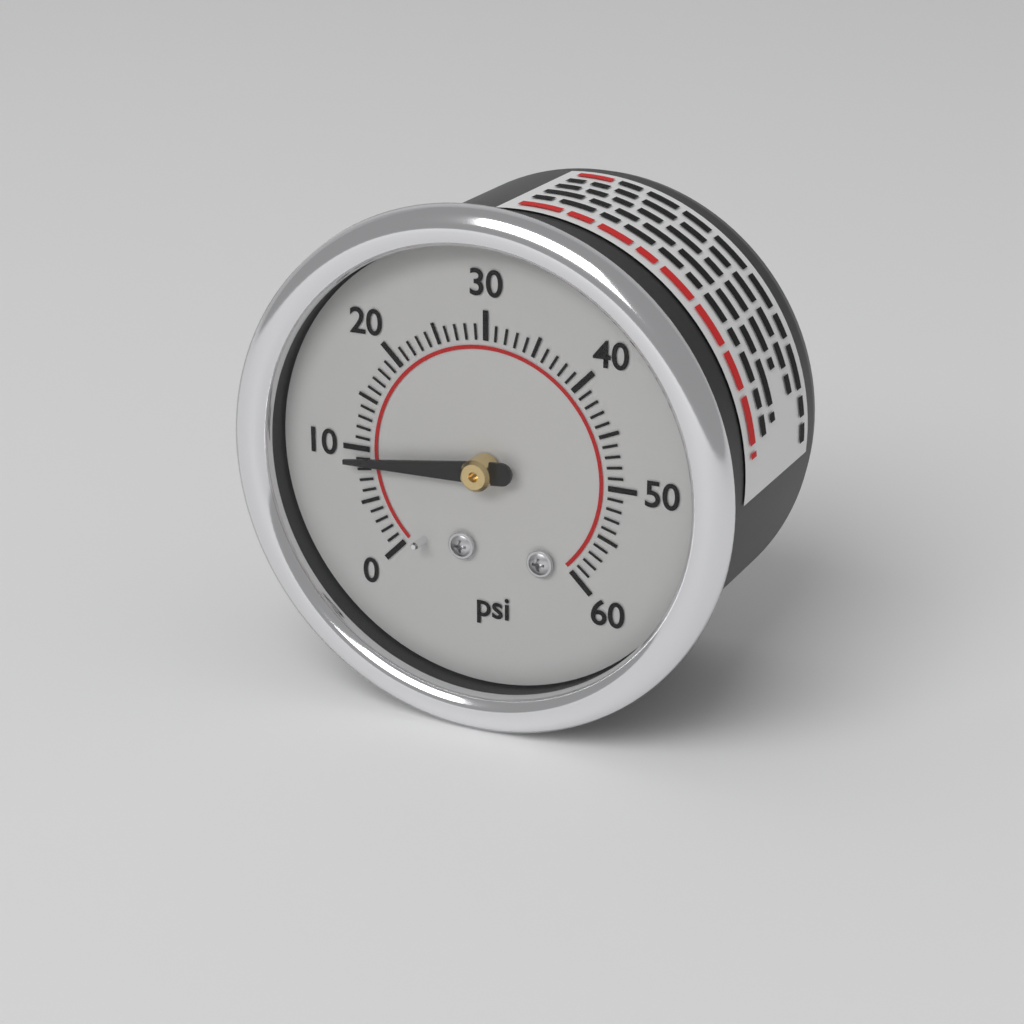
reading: 9 psi
